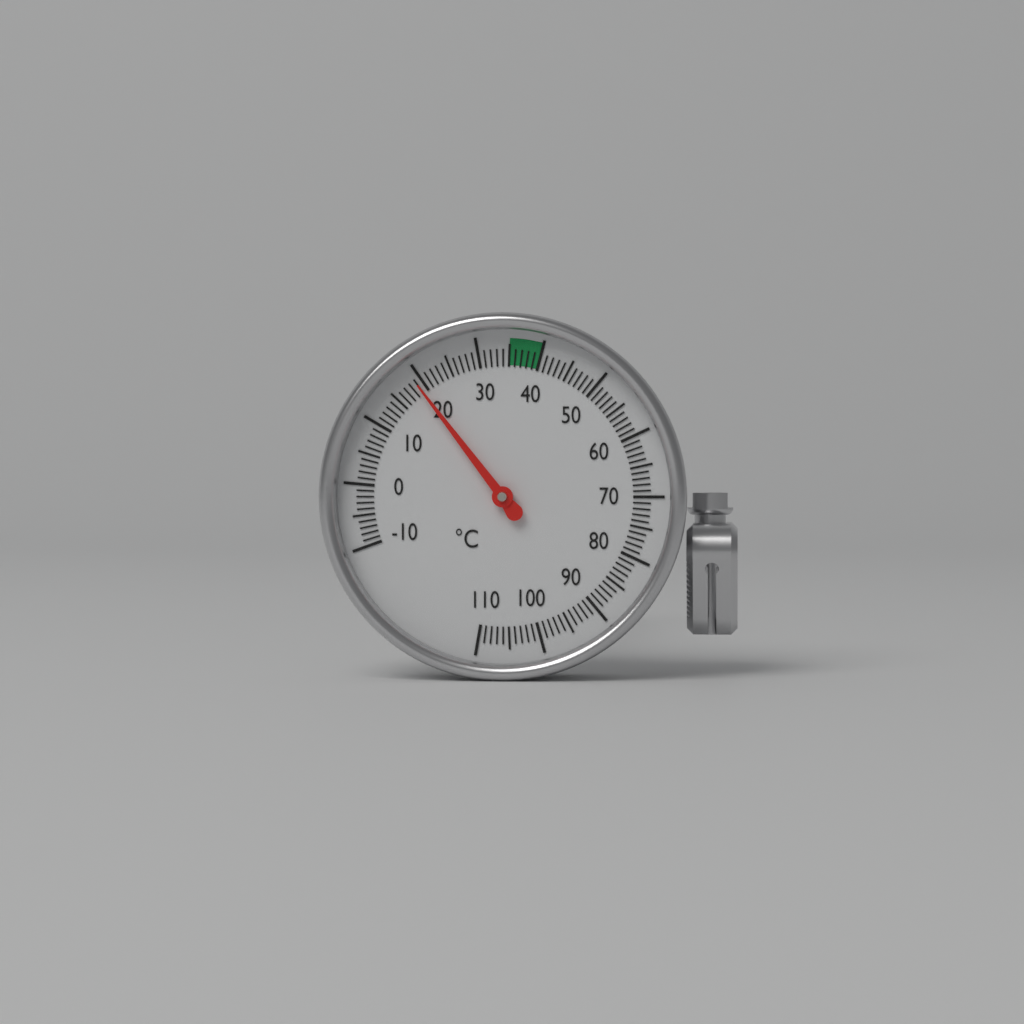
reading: 19 °C
